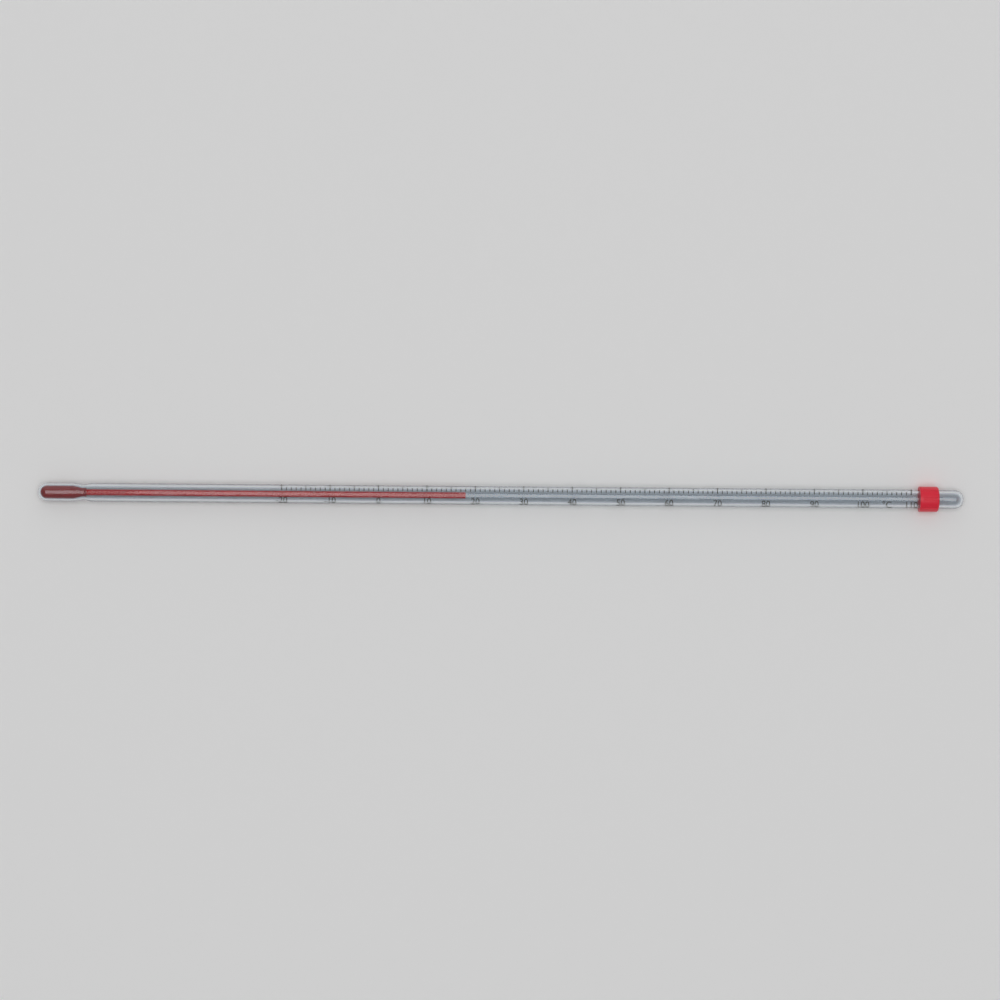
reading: 18 °C
